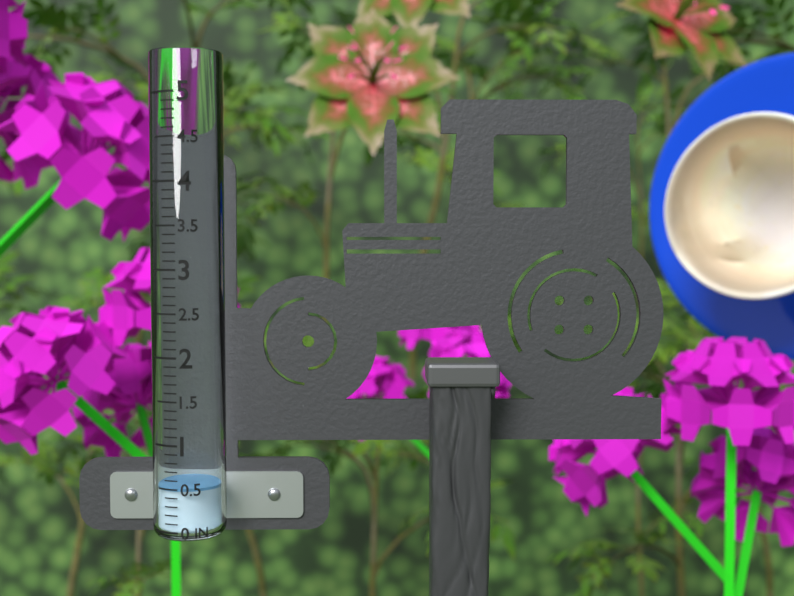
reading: 0.5 in
